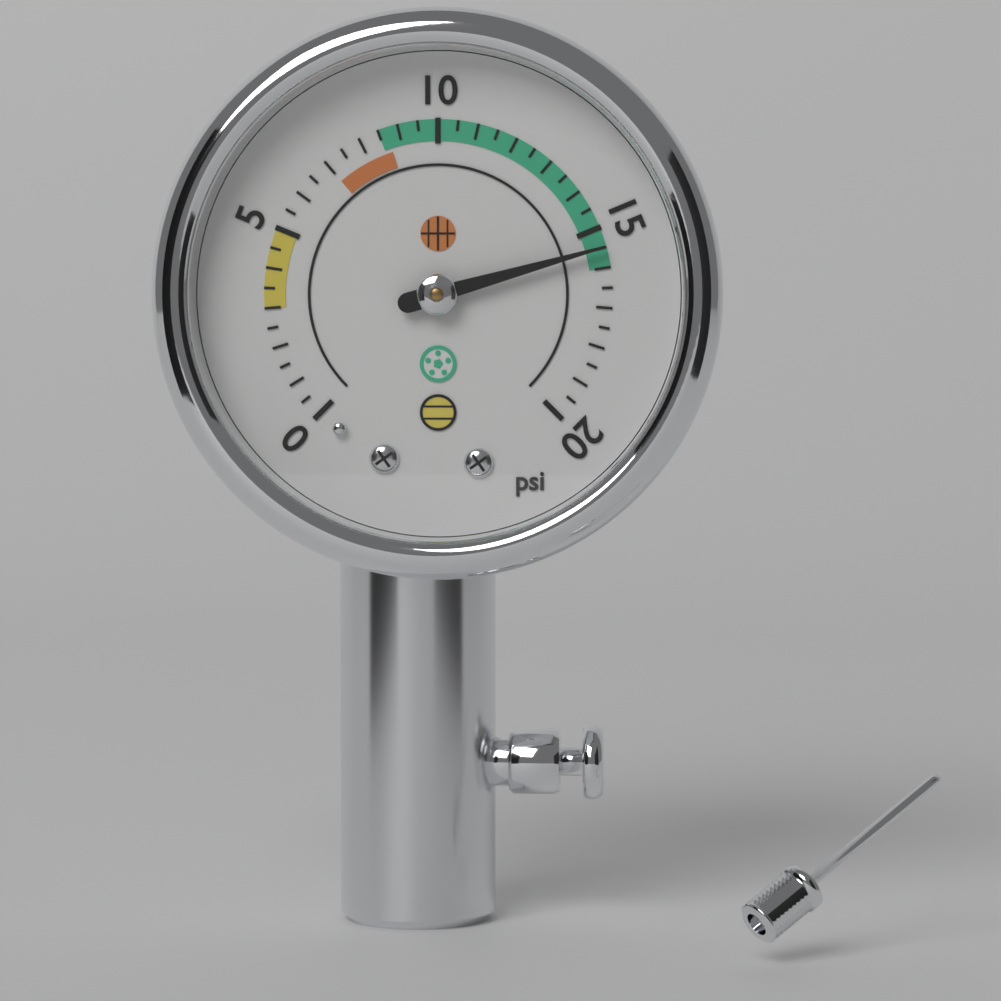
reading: 15.5 psi
